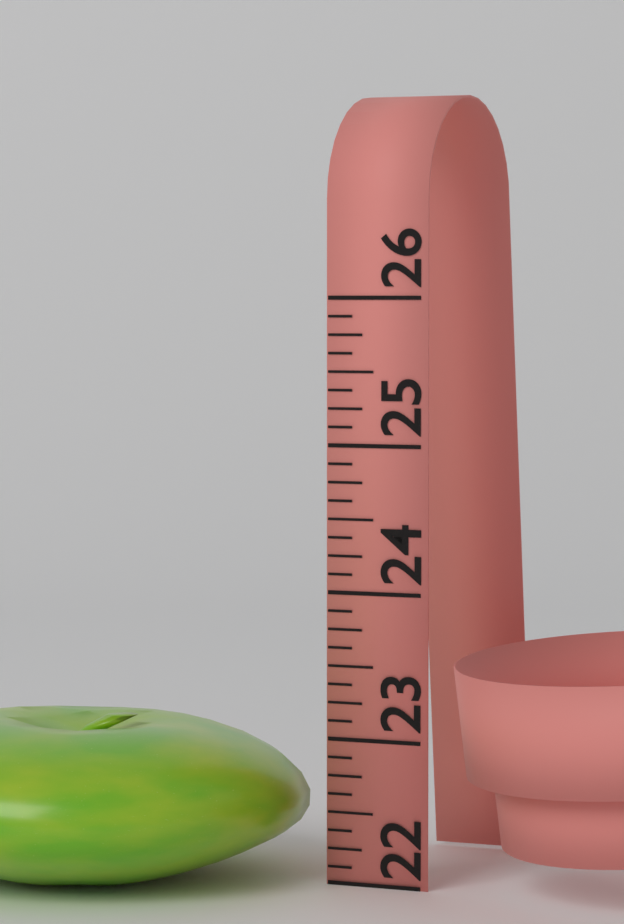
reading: 23.125 (no unit)
